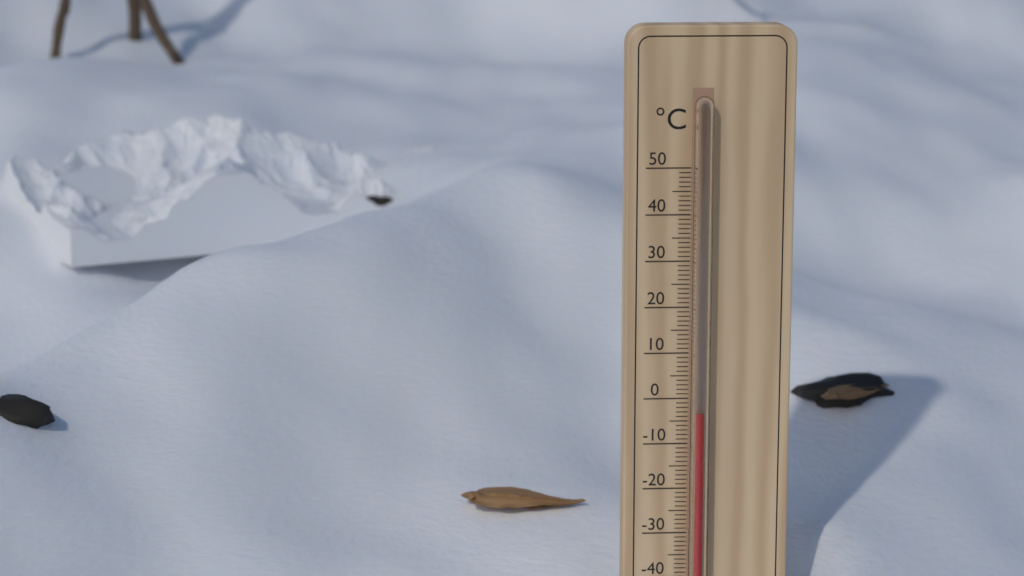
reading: -3 °C
